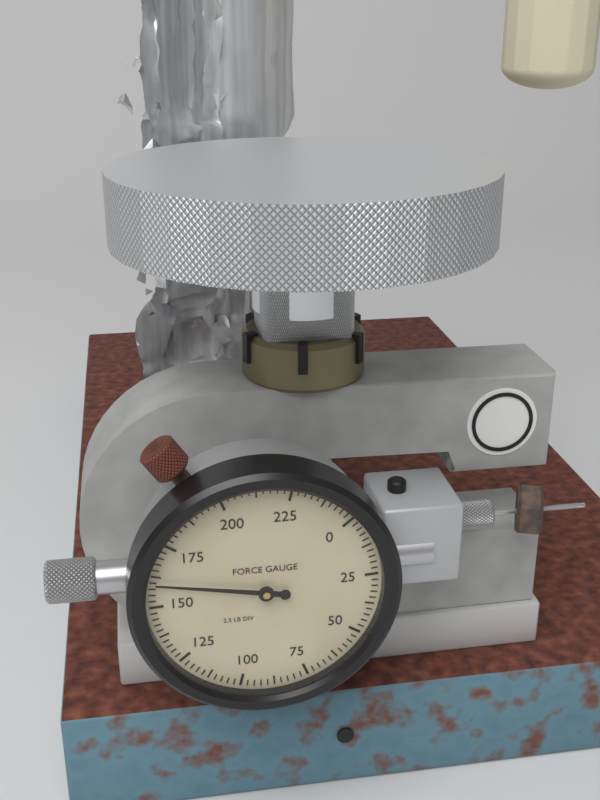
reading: 160.0 lb
